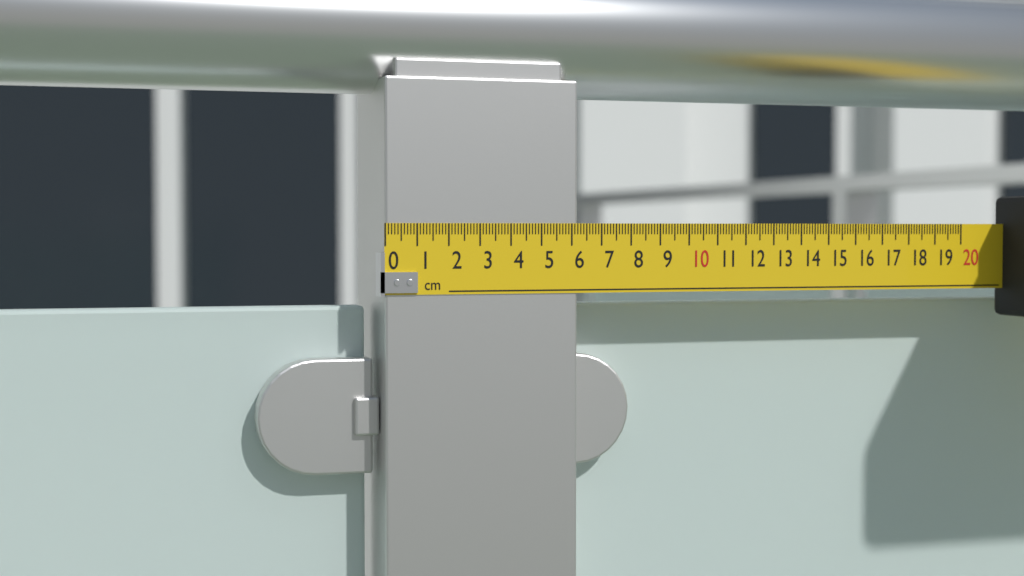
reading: 6.2 cm
